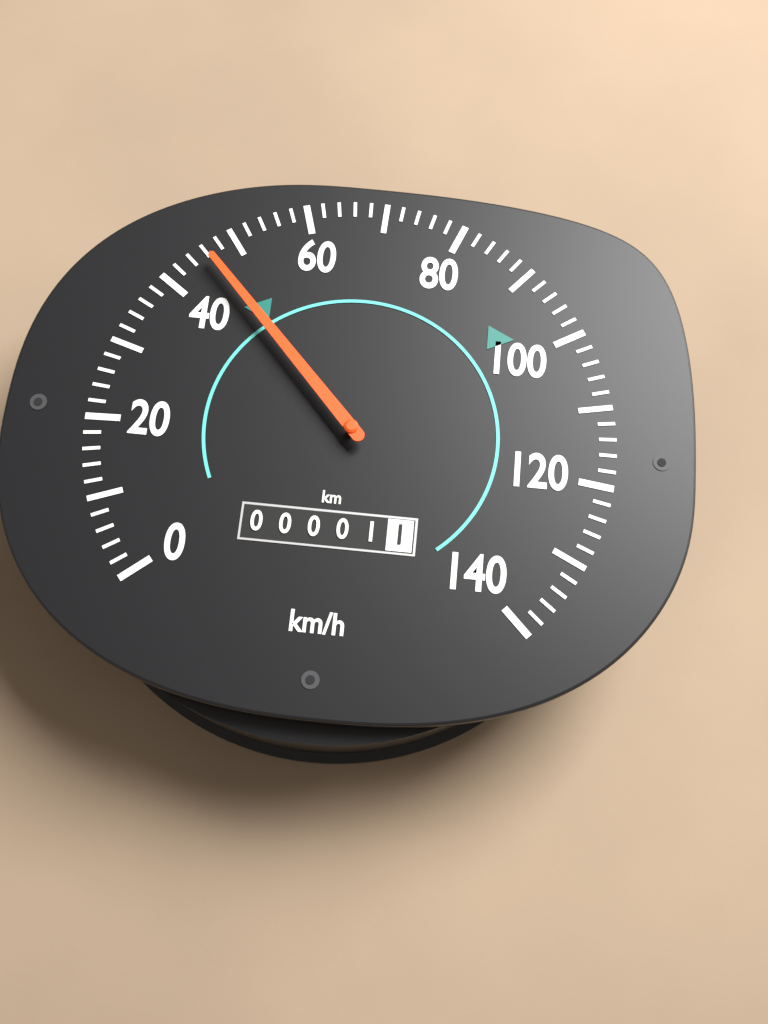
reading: 46 km/h
